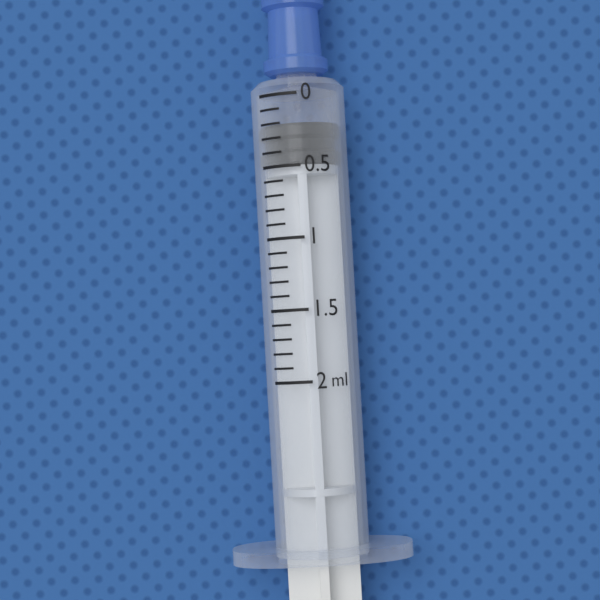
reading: 0.2 ml
